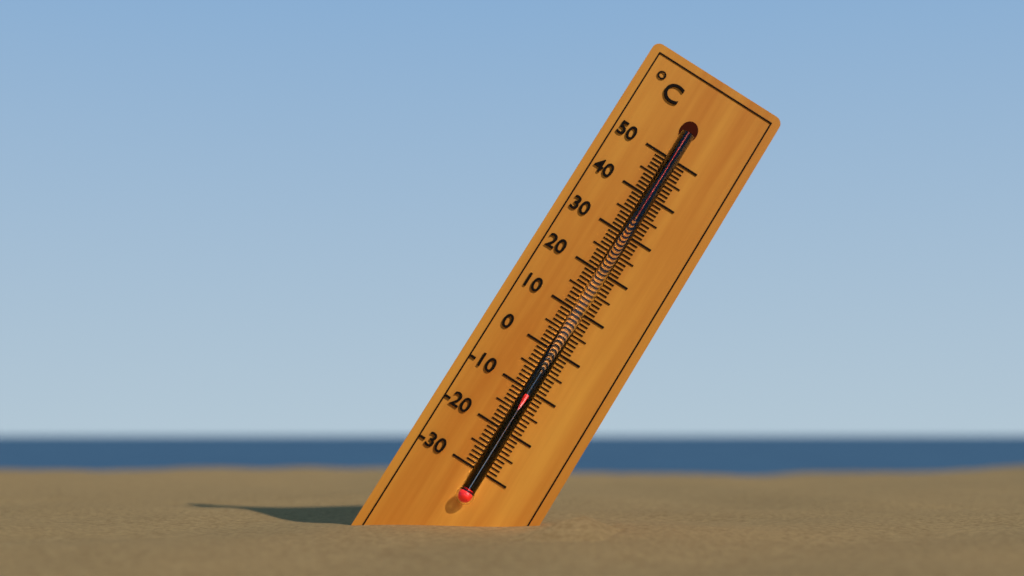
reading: -11 °C
